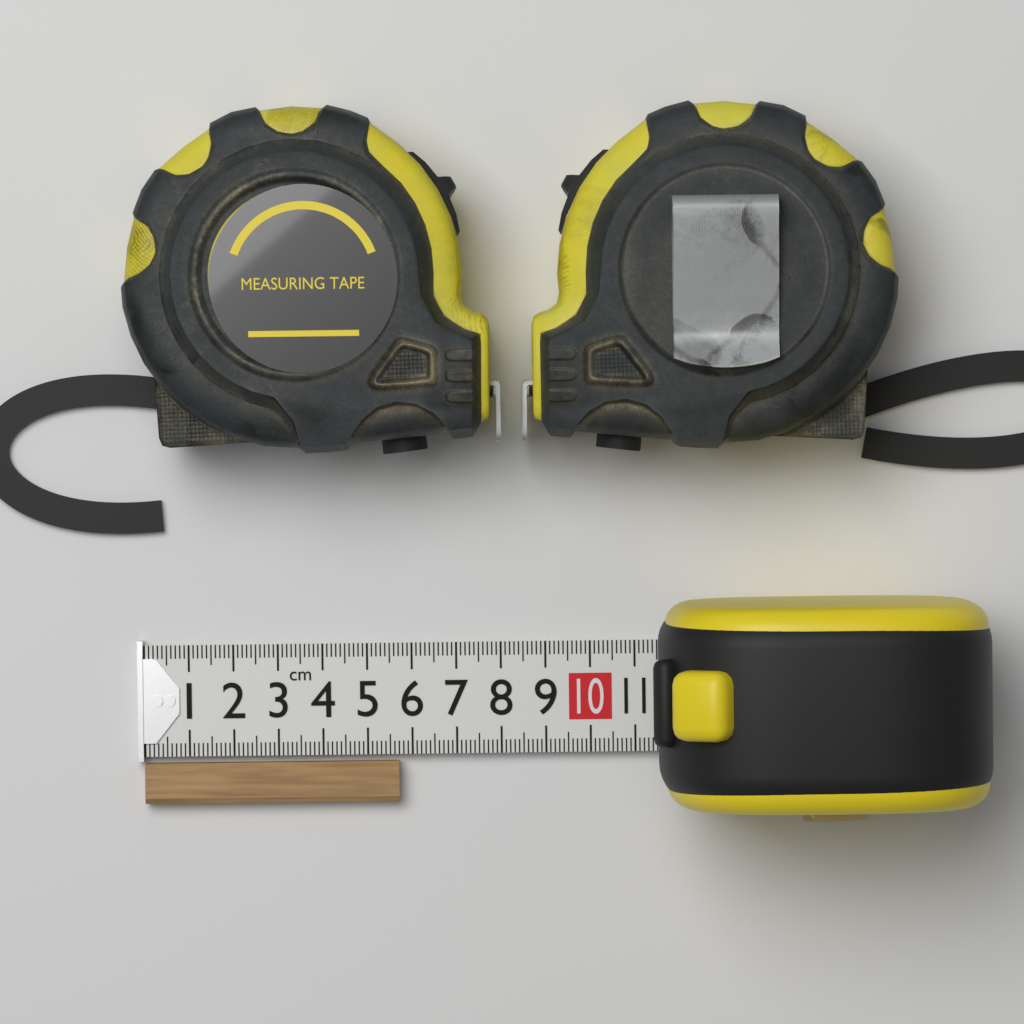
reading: 5.7 cm
